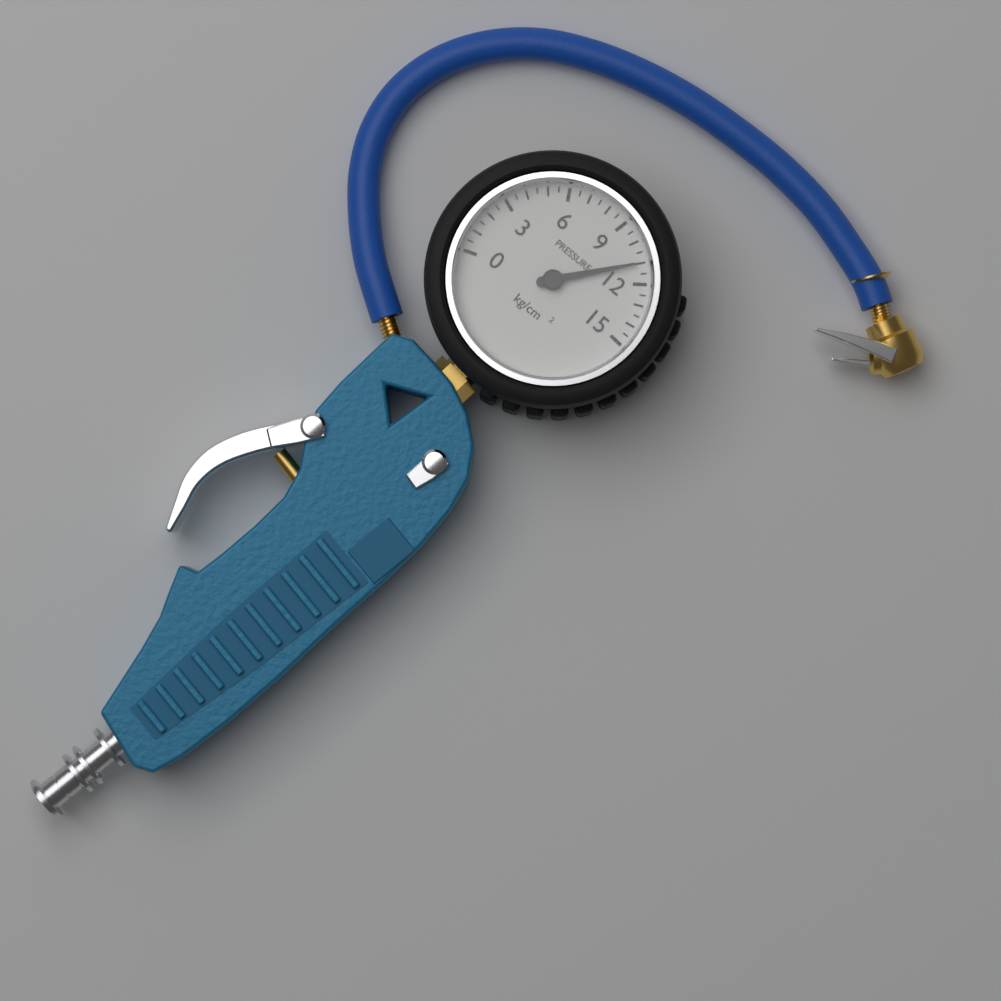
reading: 11.0 kg/cm²
